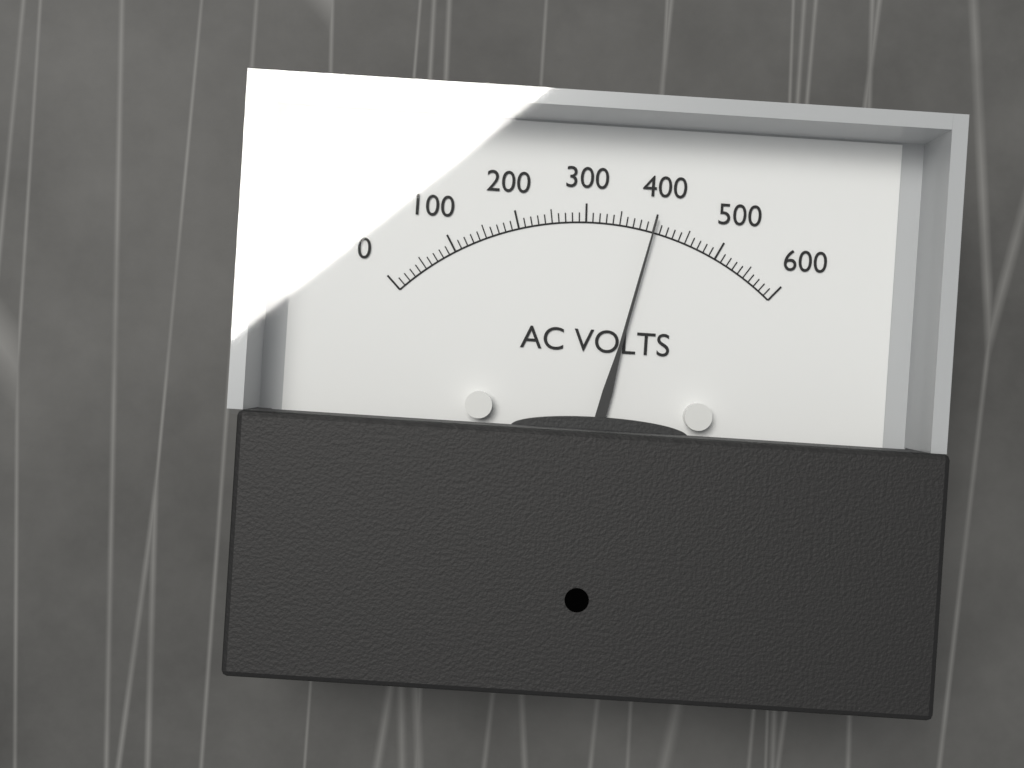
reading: 400 V
